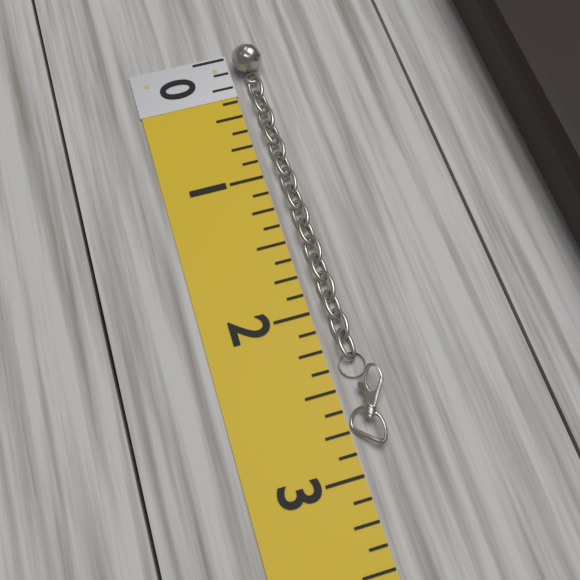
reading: 2.875 (no unit)
